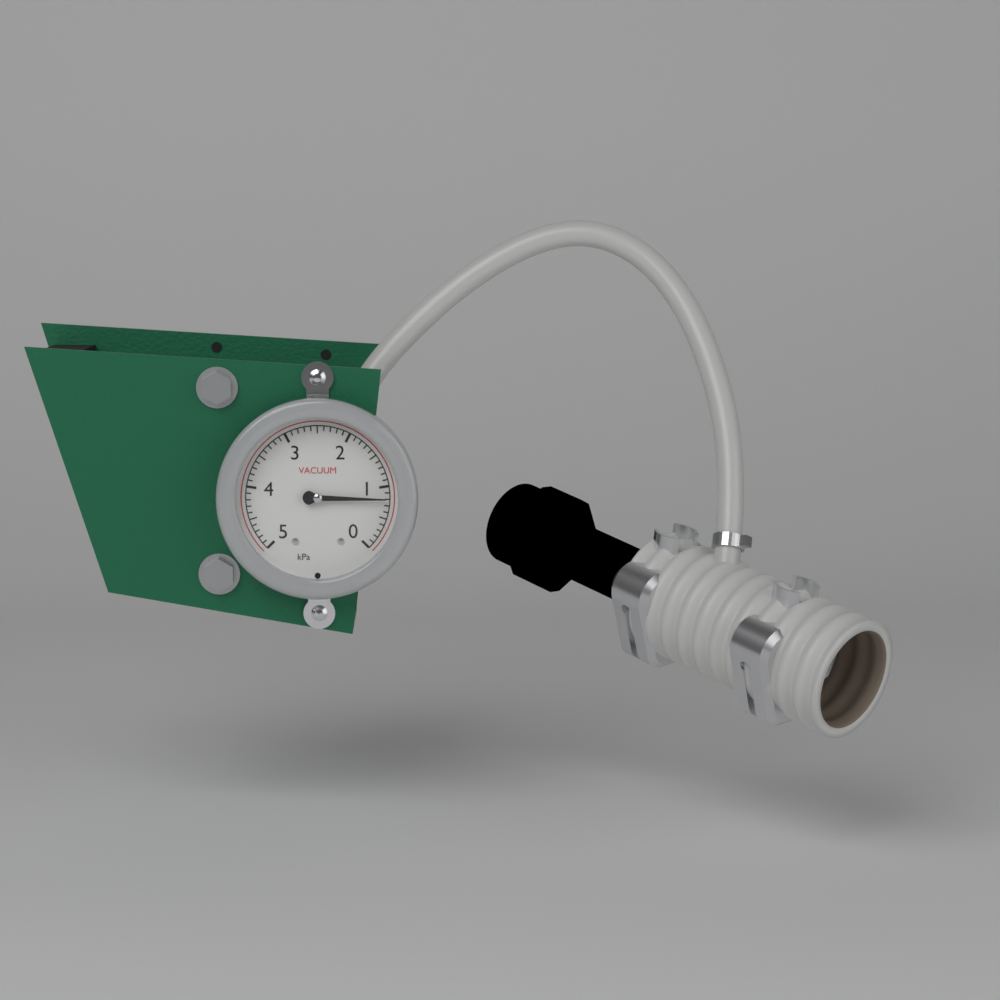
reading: 0.8 kPa
